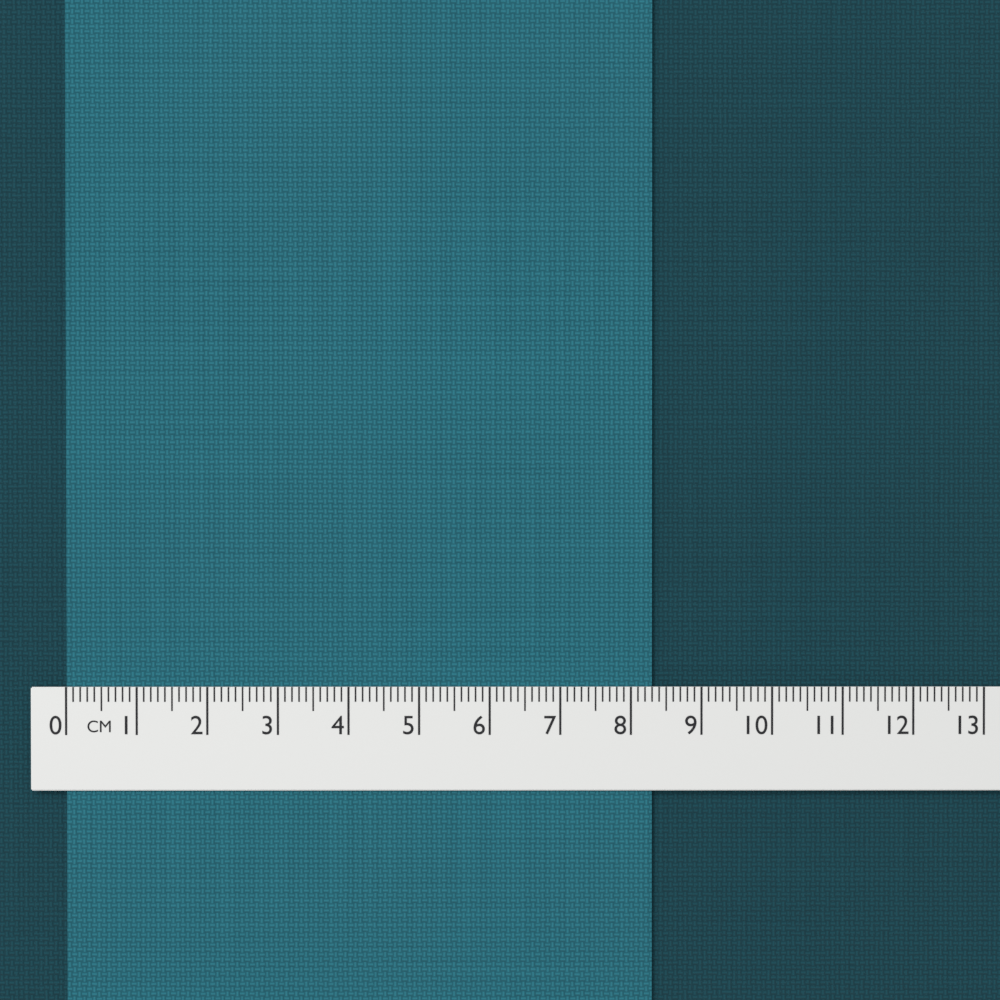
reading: 8.3 cm
